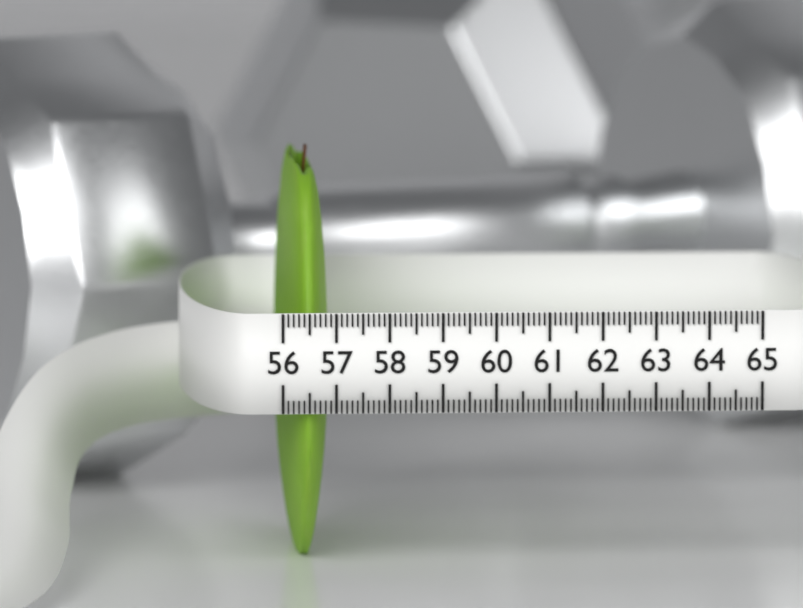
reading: 57.0 (no unit)
